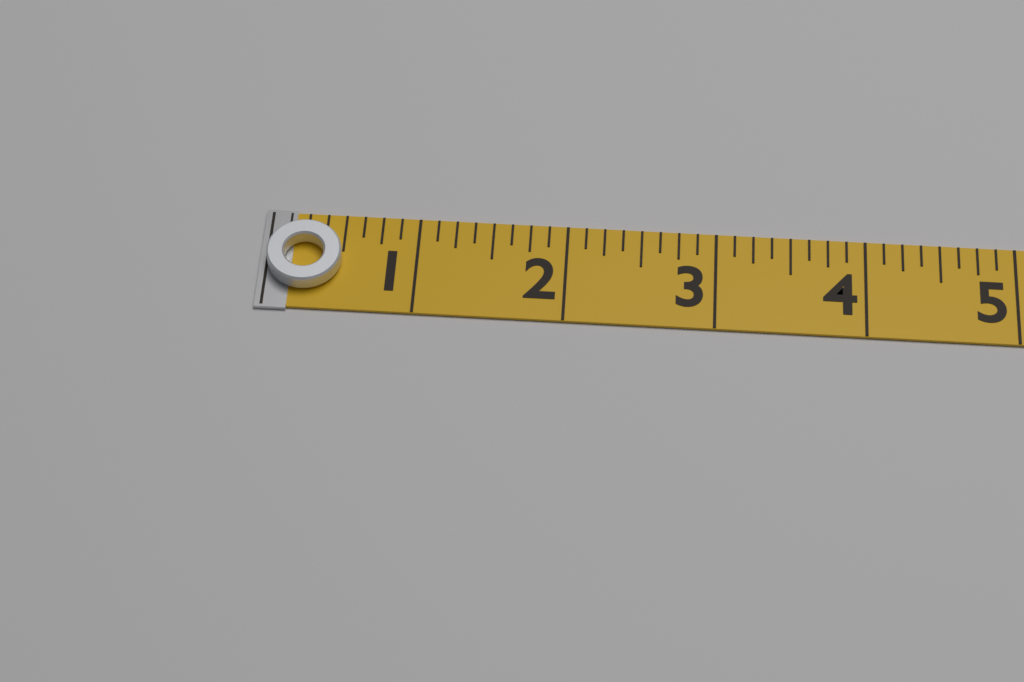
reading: 0.500 (no unit)
